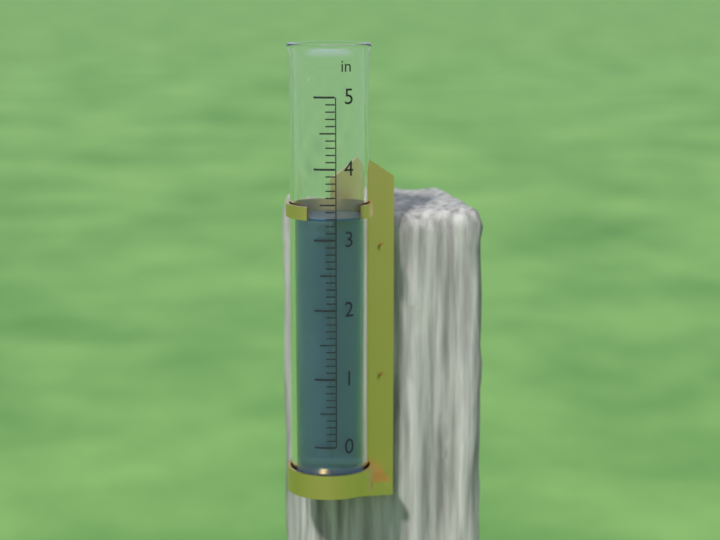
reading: 3.3 in
